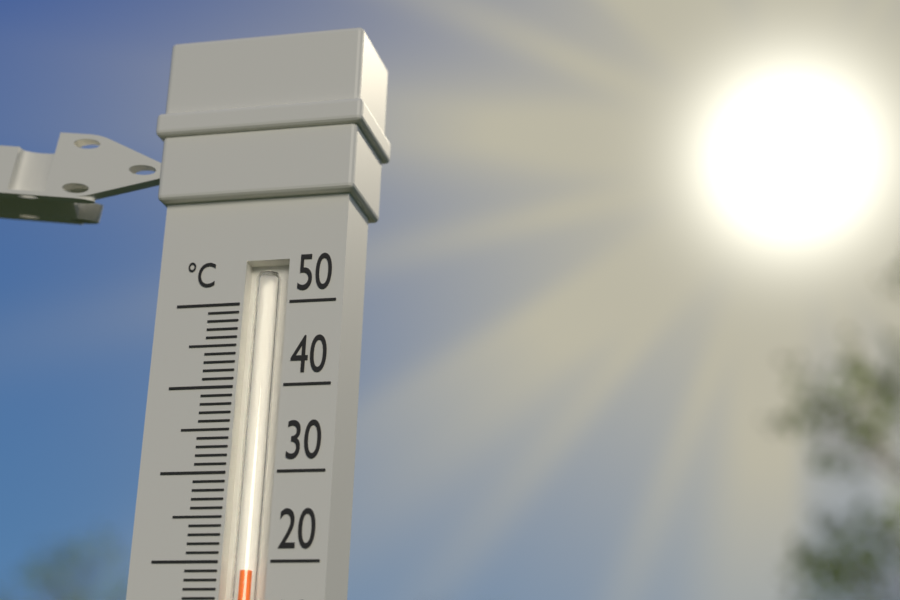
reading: 19 °C
